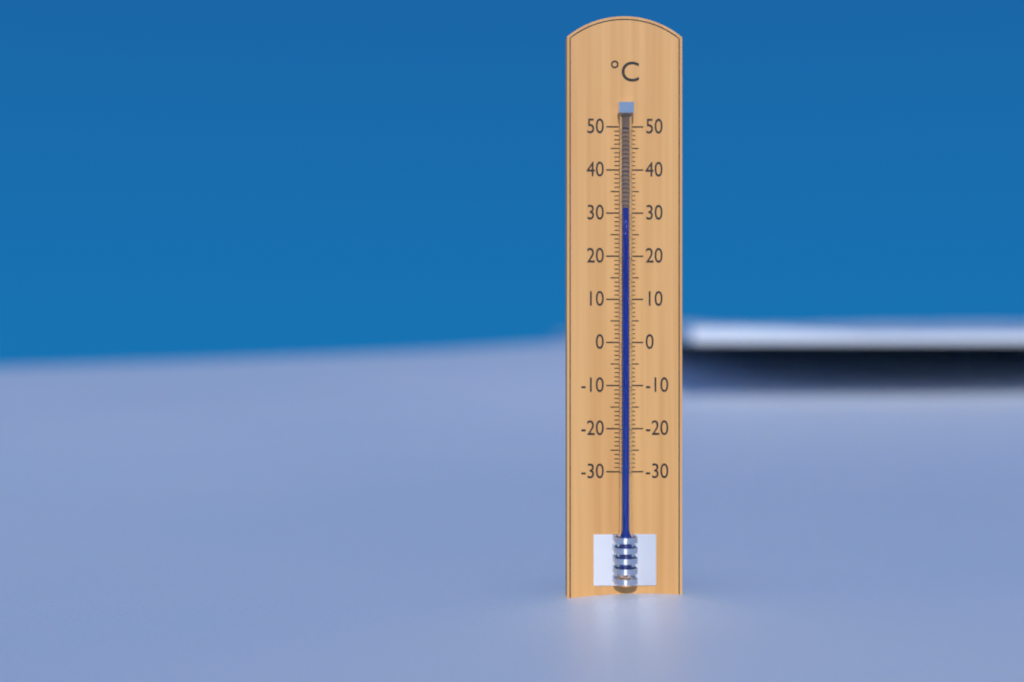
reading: 31 °C
